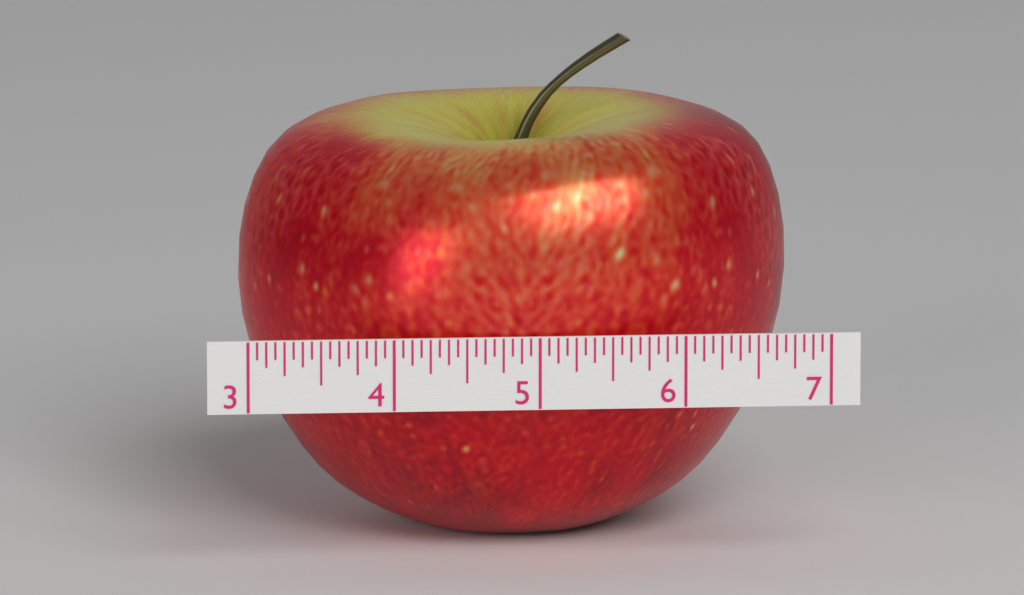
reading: 6.8125 (no unit)
